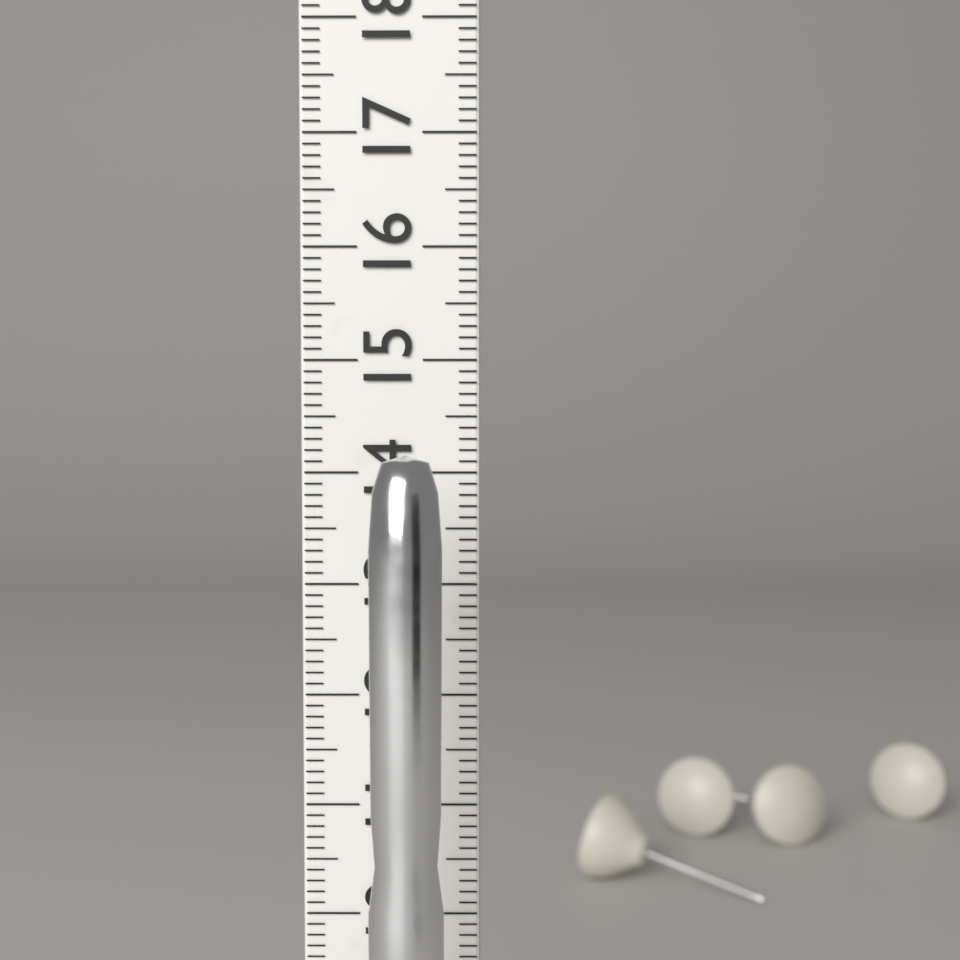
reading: 14.2 cm
